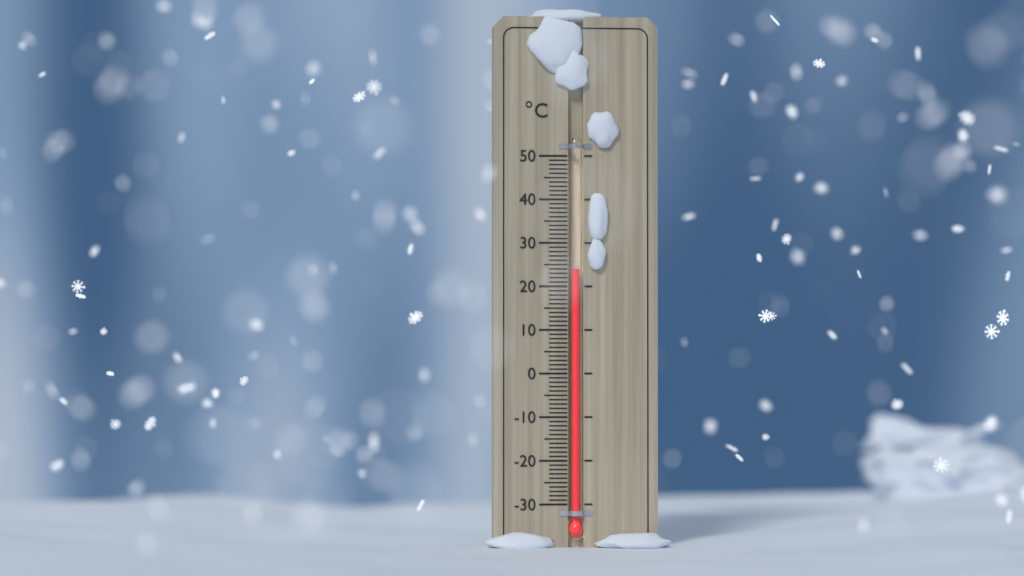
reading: 24 °C
